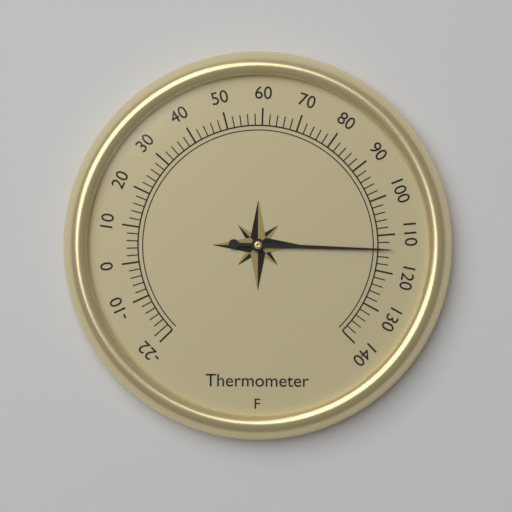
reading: 114 °F
